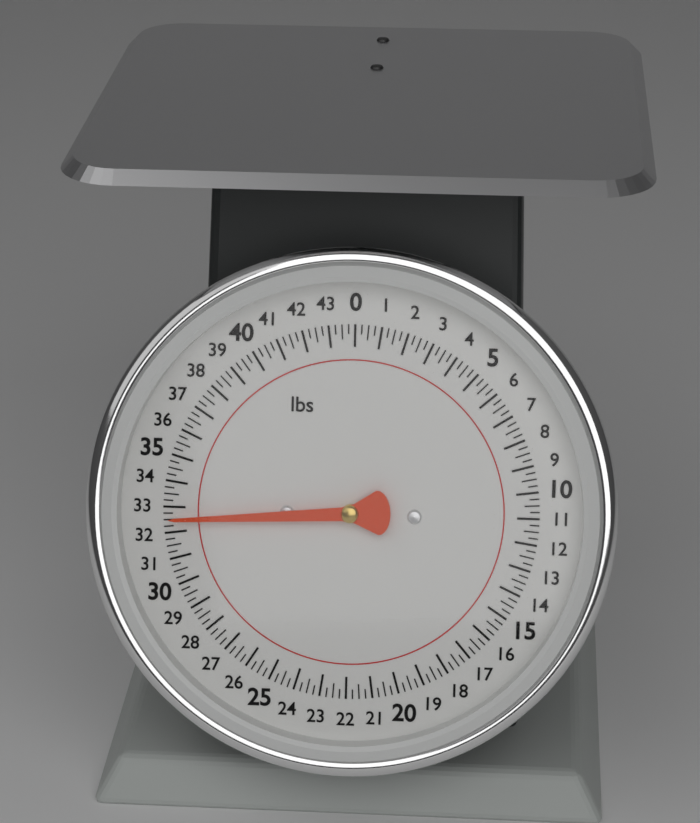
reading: 32.50 lbs
